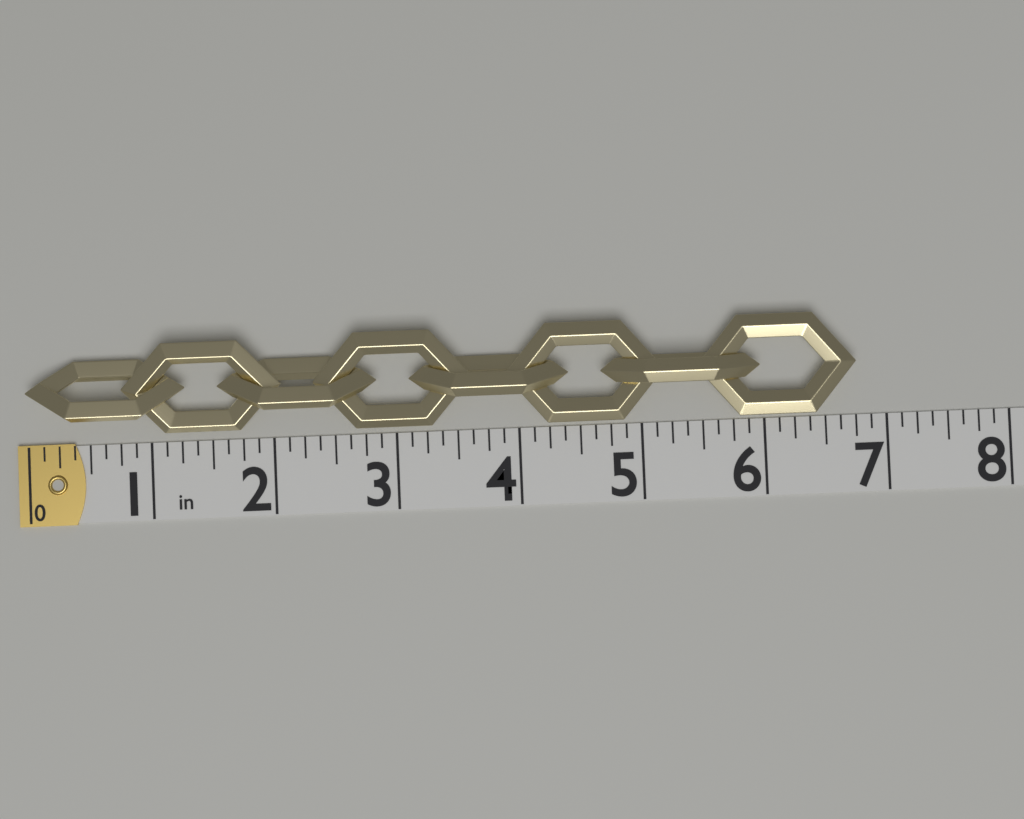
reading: 6.750 in
